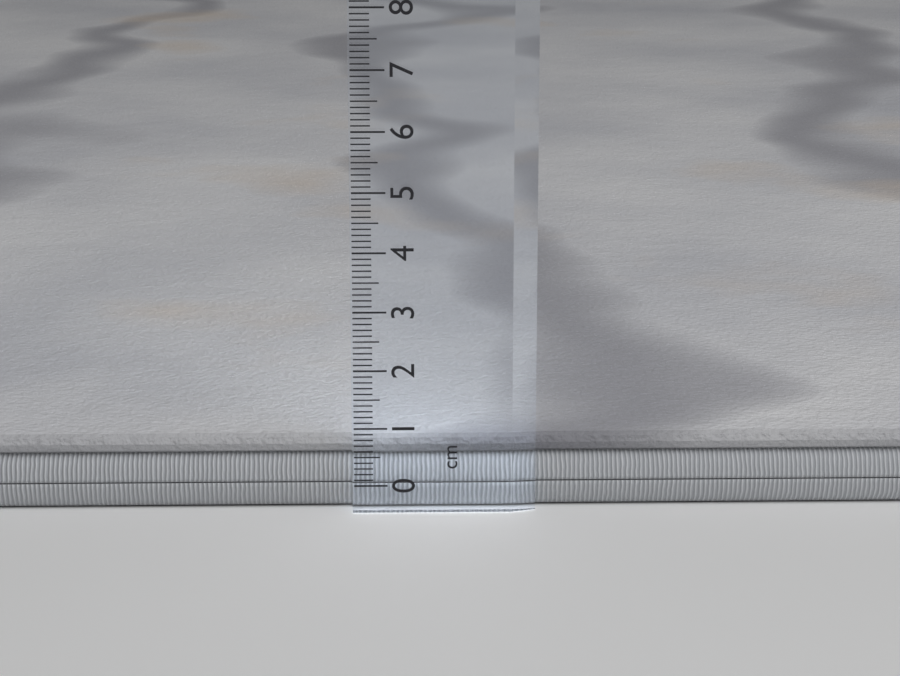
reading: 0.8 cm
